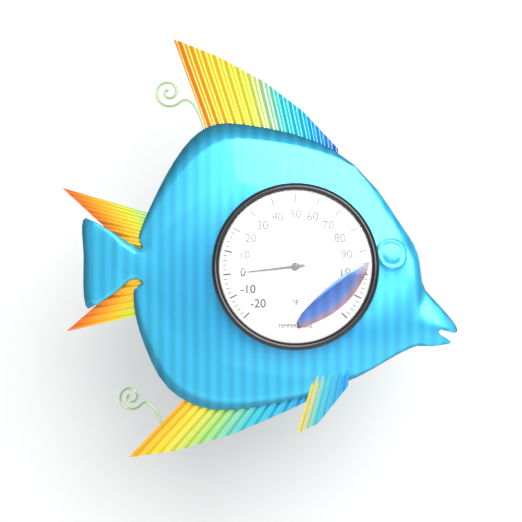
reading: 0 °F
